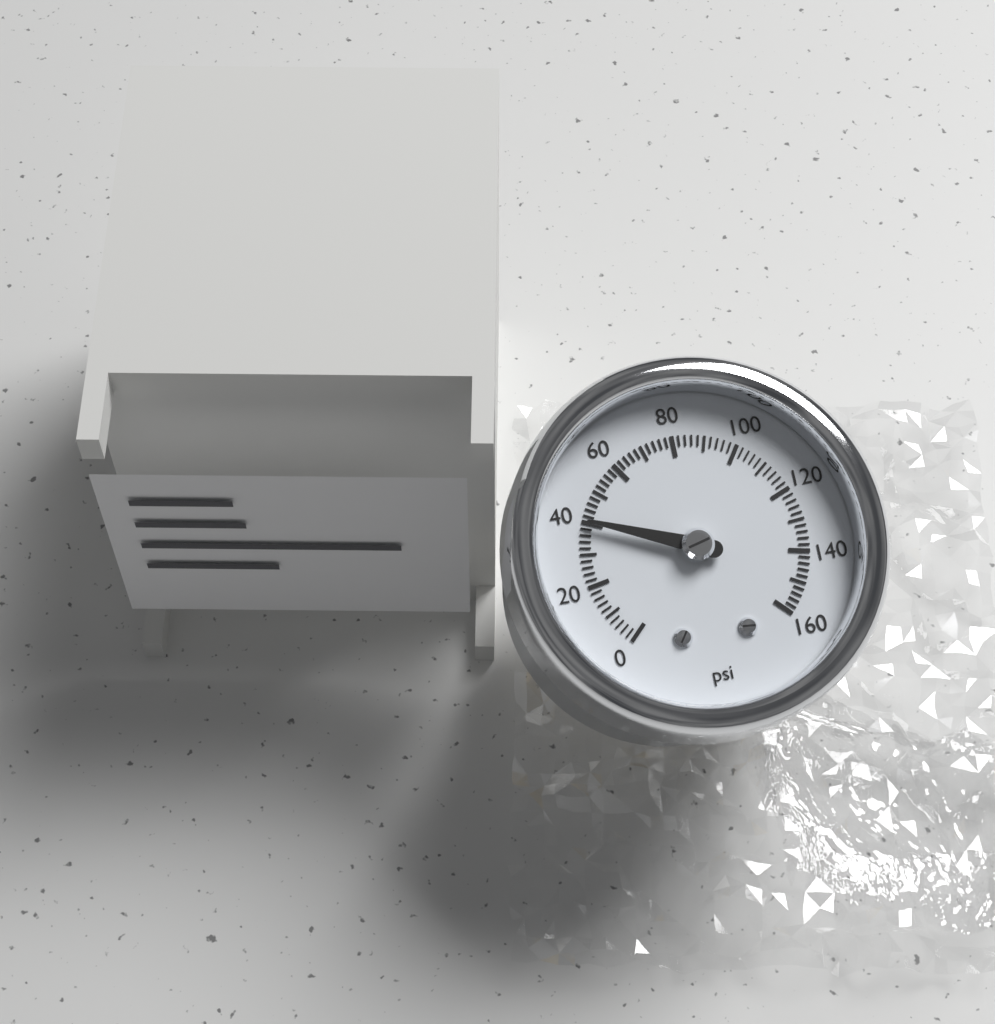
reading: 40 psi
